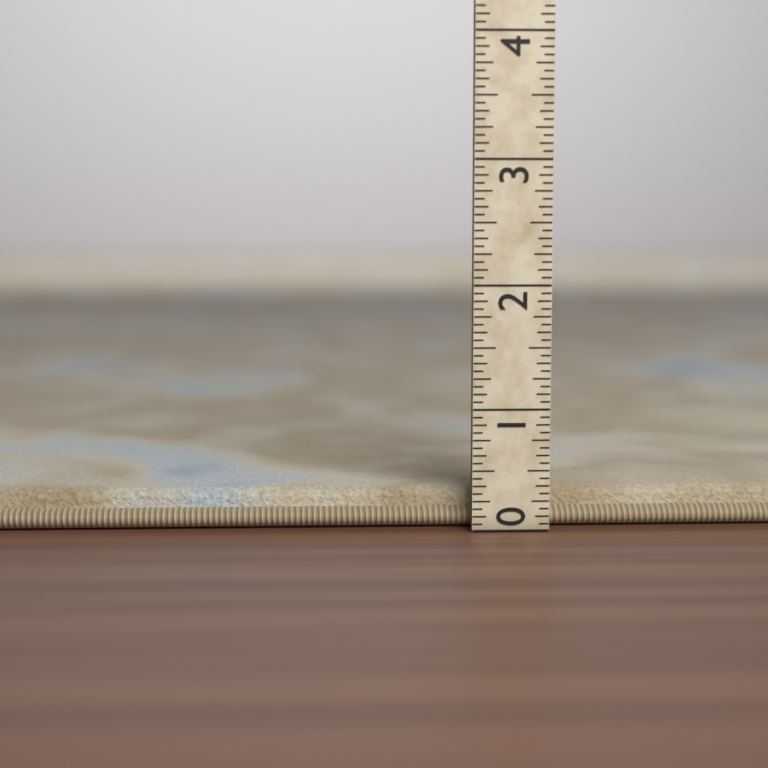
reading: 0.3125 (no unit)
